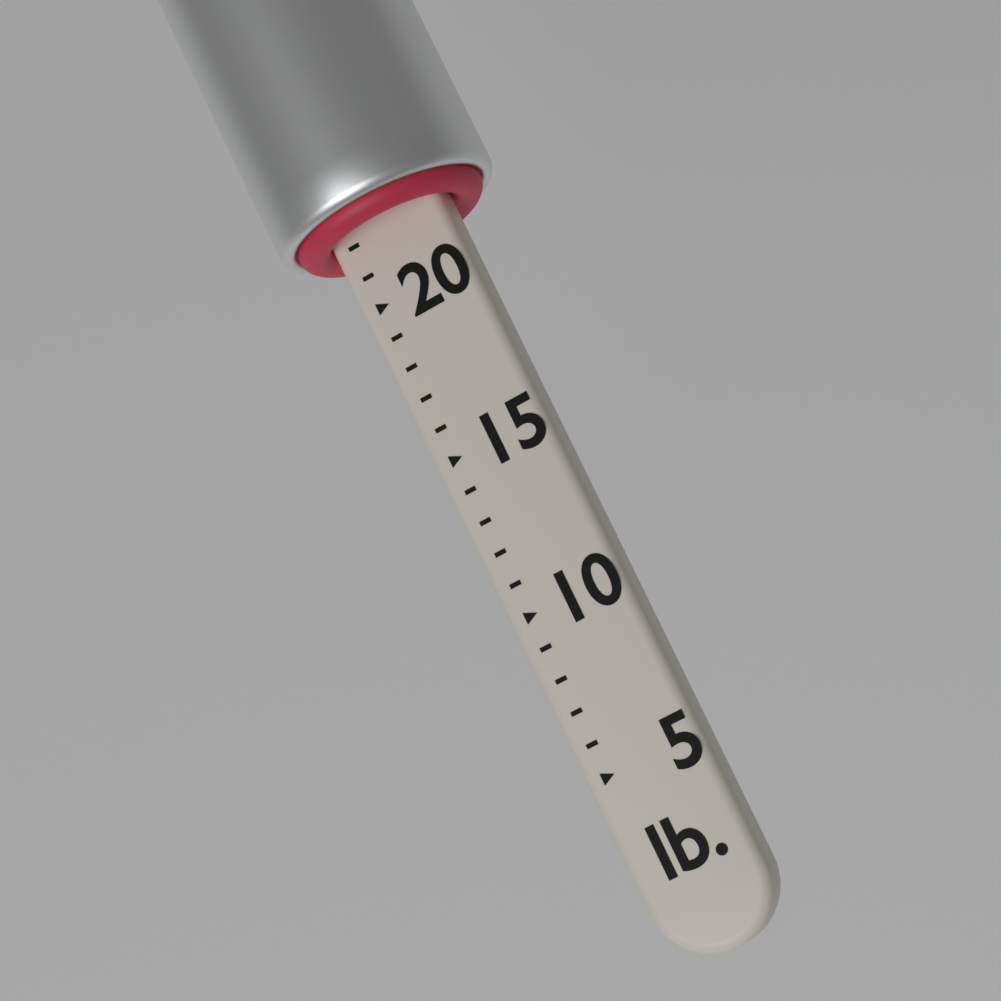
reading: 22 lb
